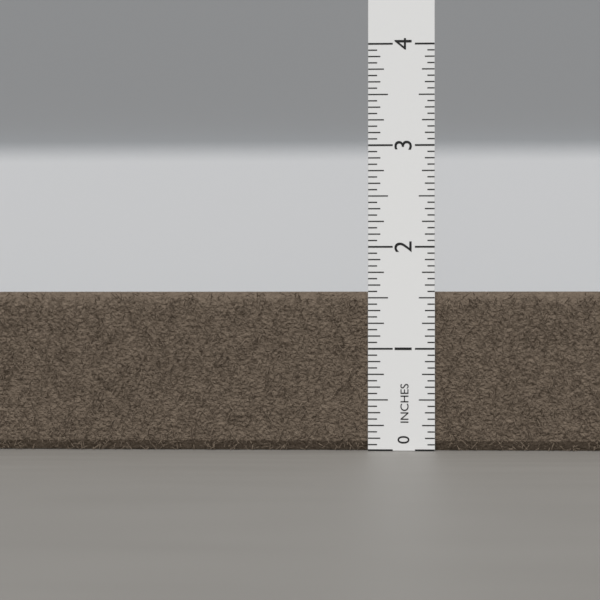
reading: 1.5625 in
